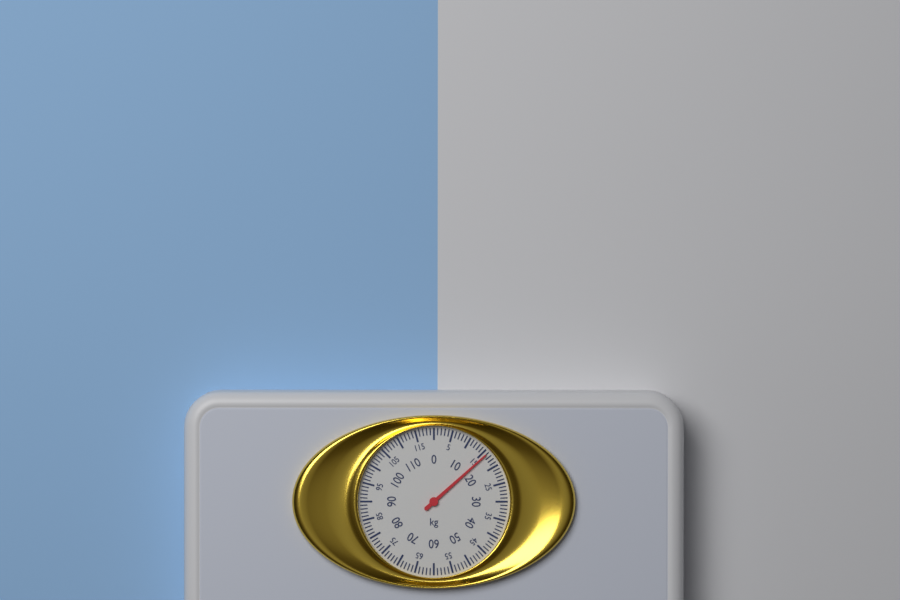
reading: 16 kg
